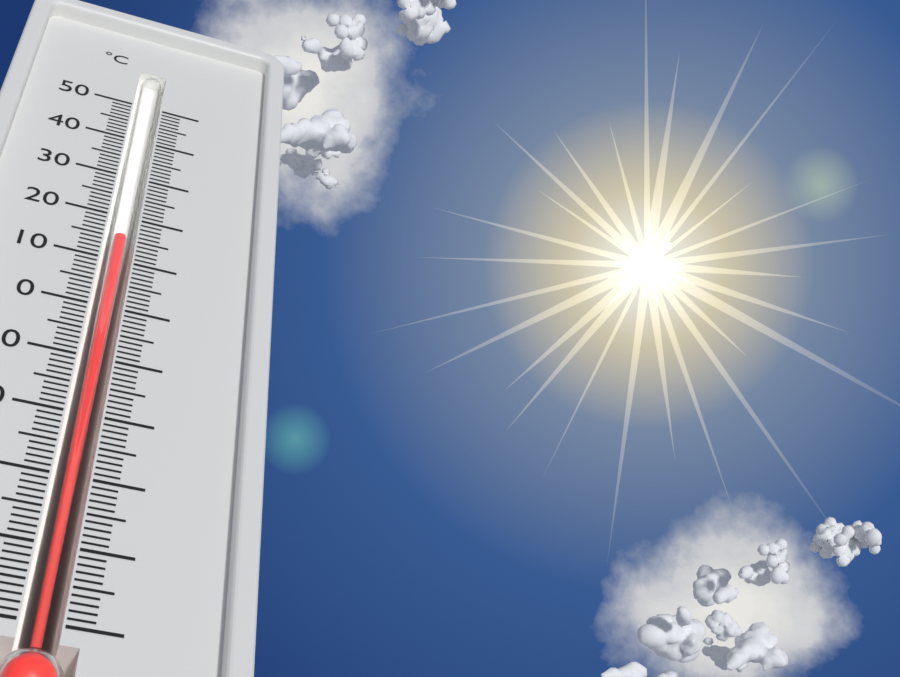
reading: 16 °C
